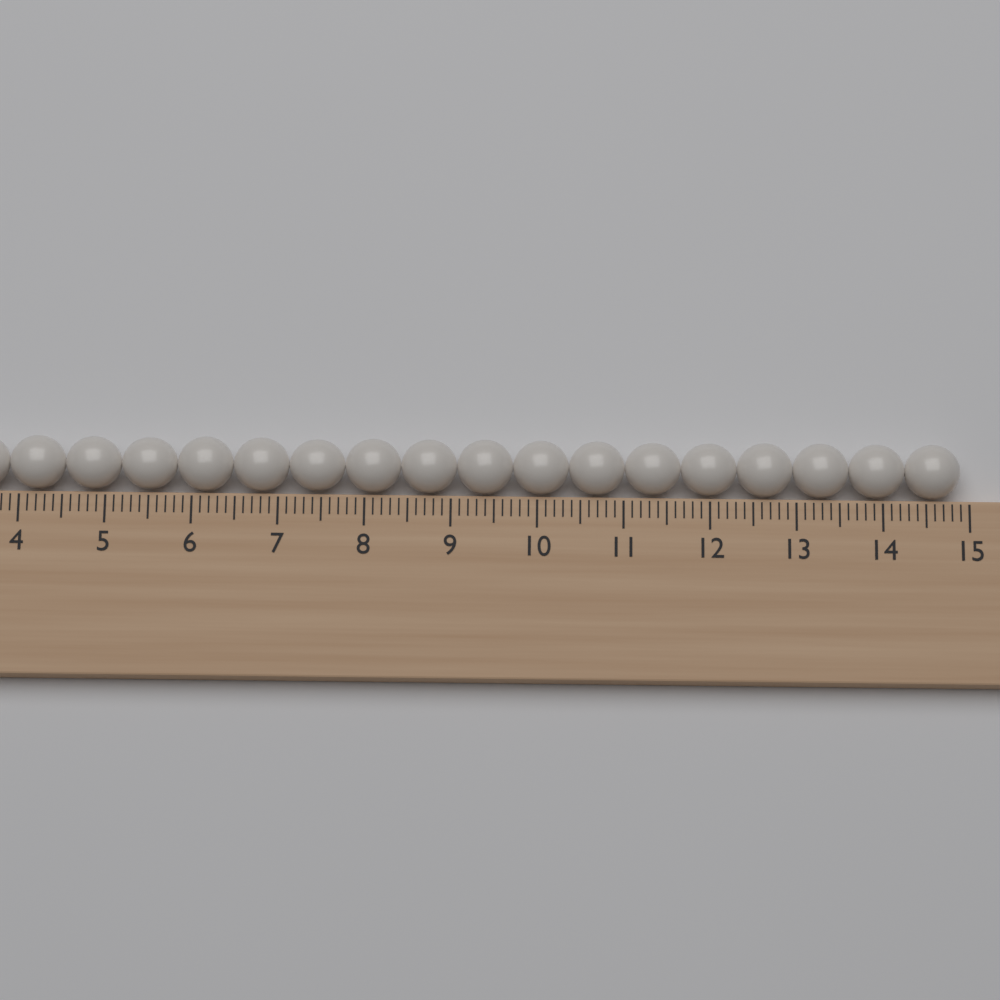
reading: 14.9 (no unit)
